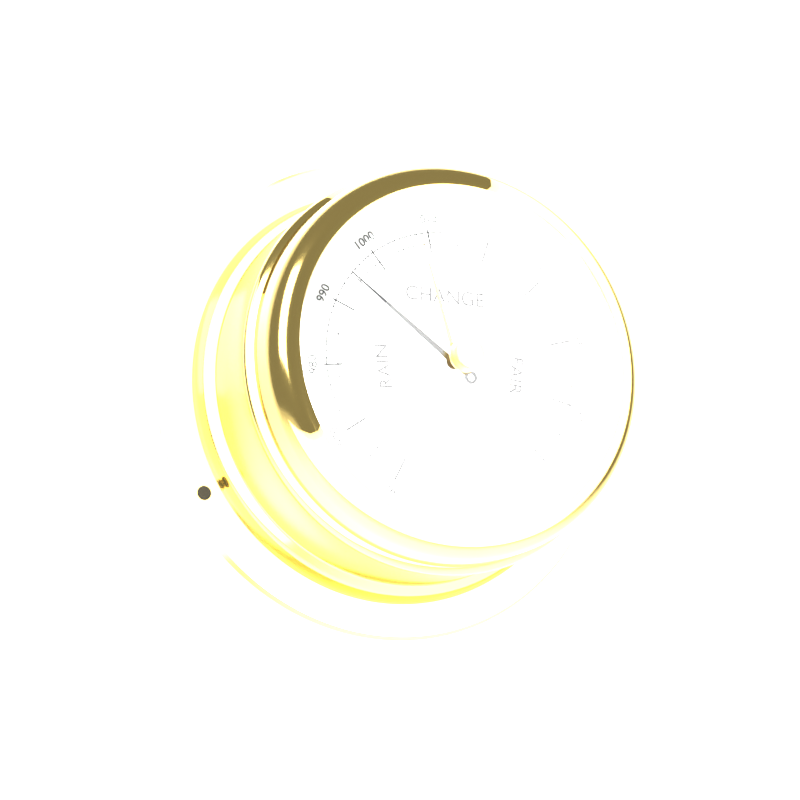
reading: 995 mbar
